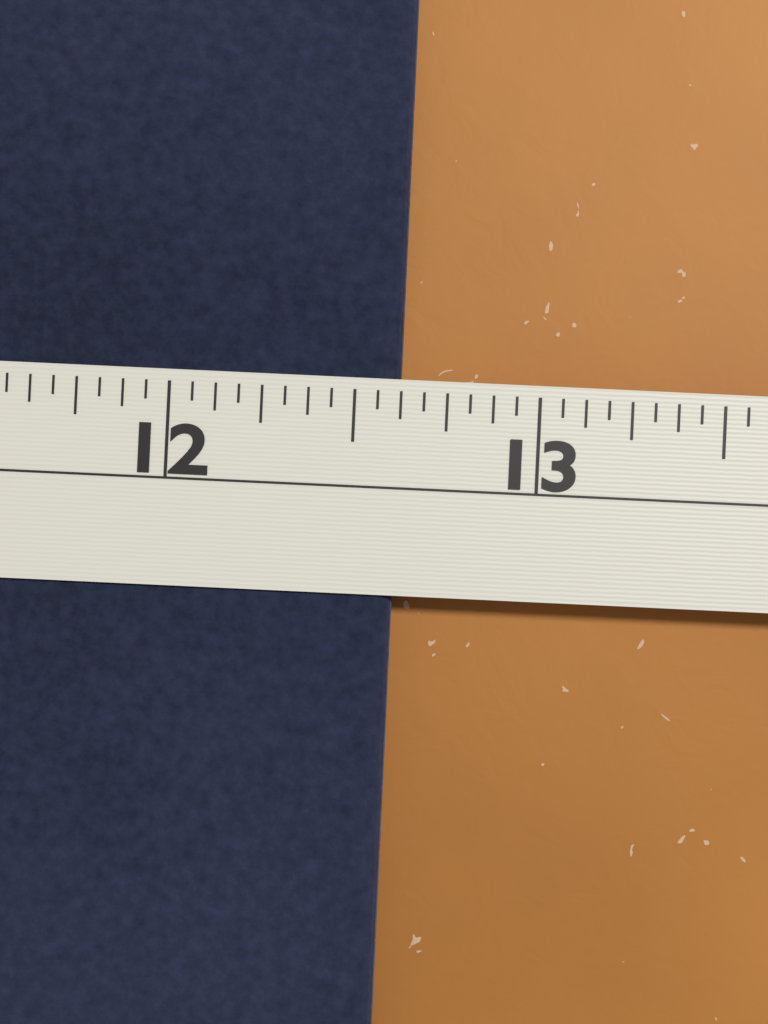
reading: 12.6250 in
